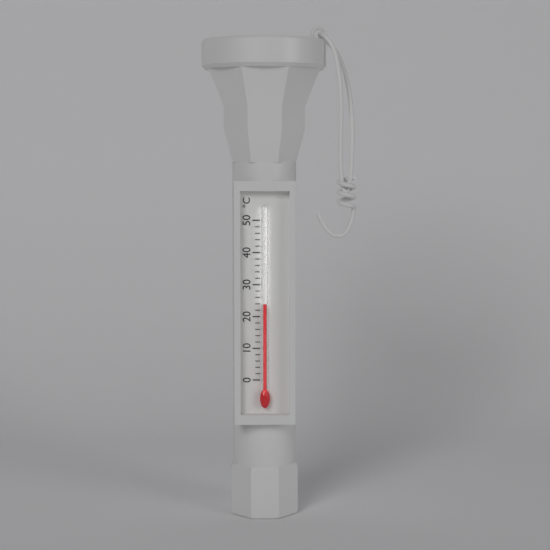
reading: 24 °C
